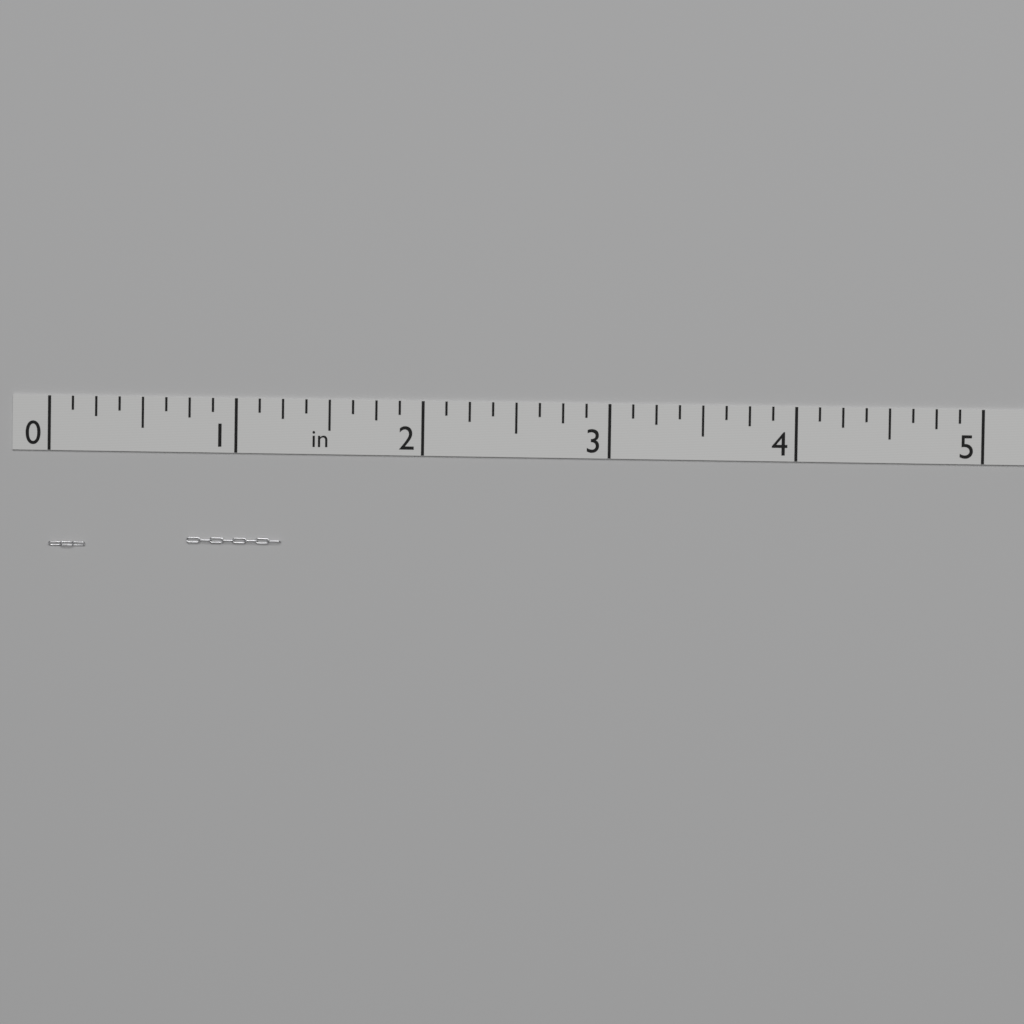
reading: 1.250 in
